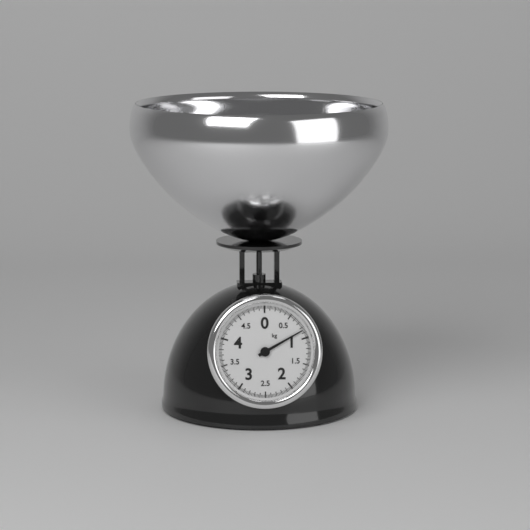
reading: 0.850 kg
